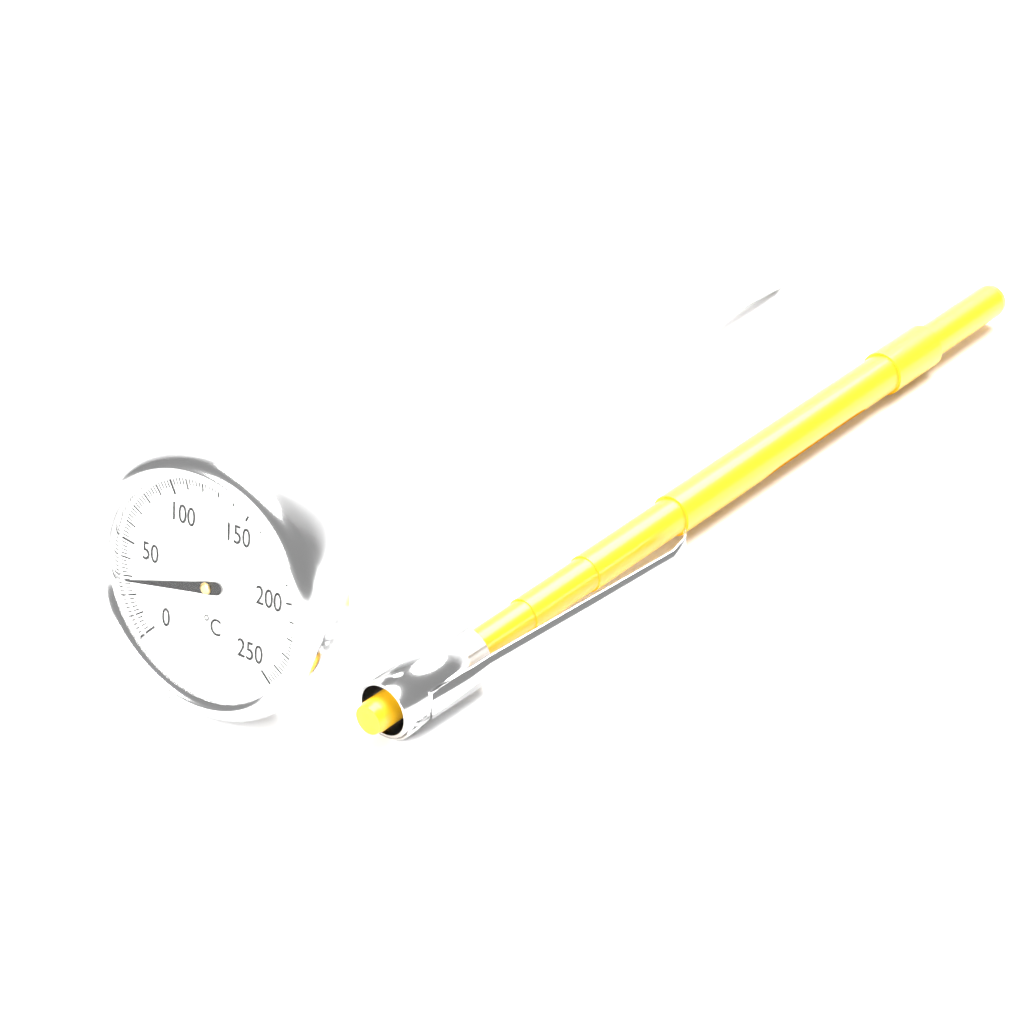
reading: 28 °C
